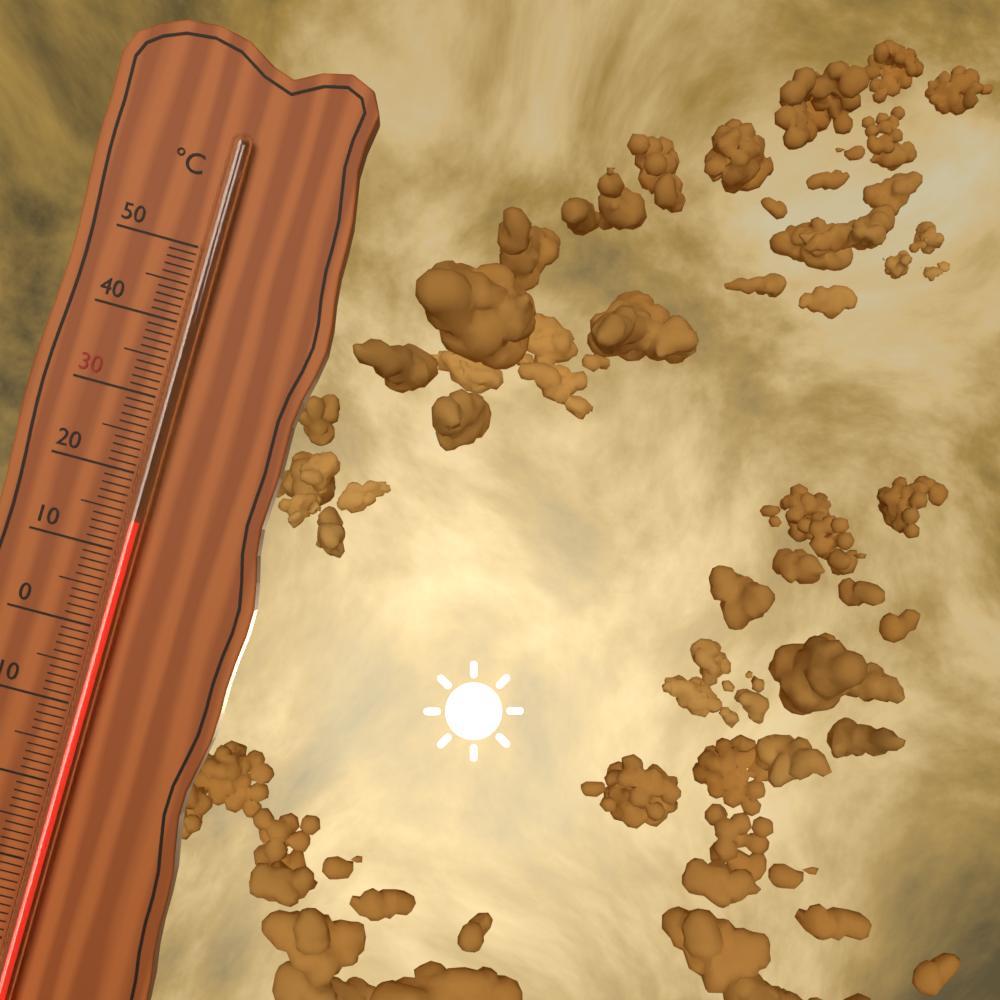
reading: 14 °C
